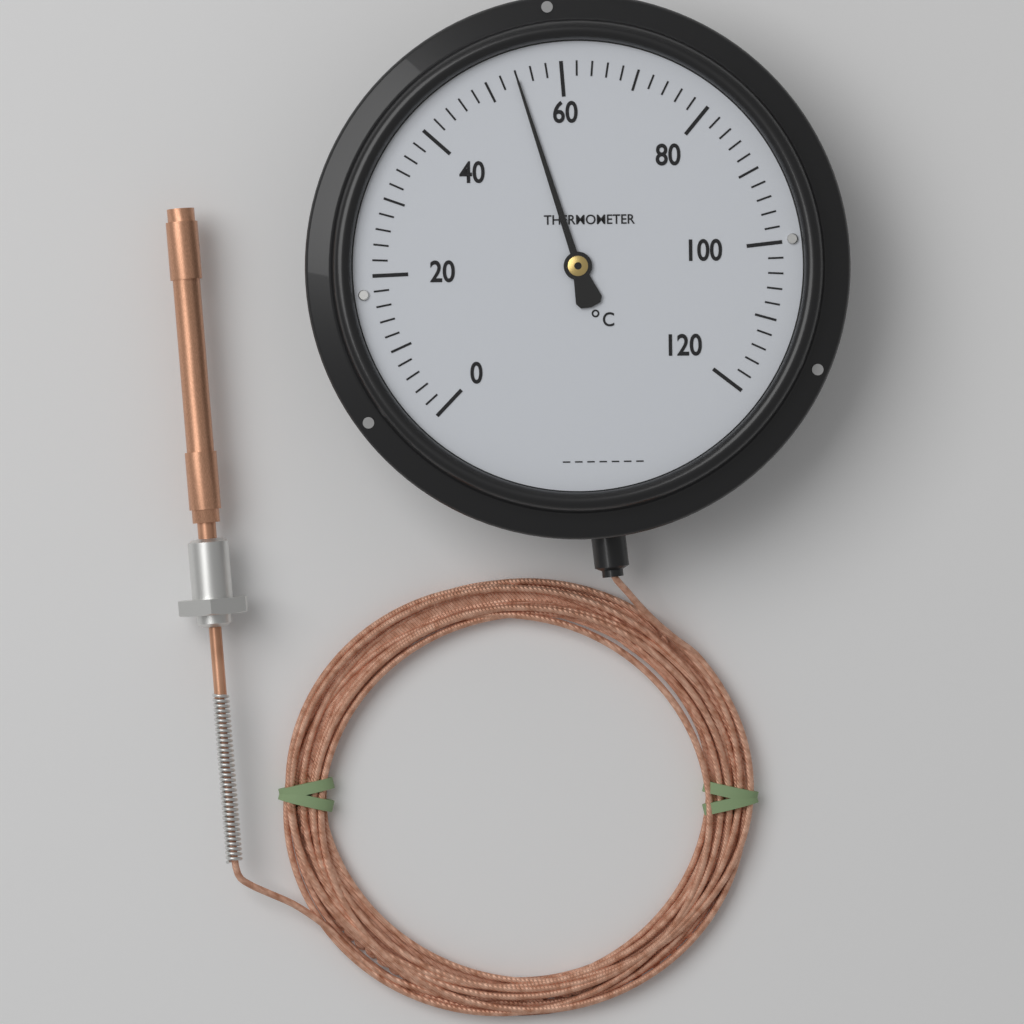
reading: 54 °C
